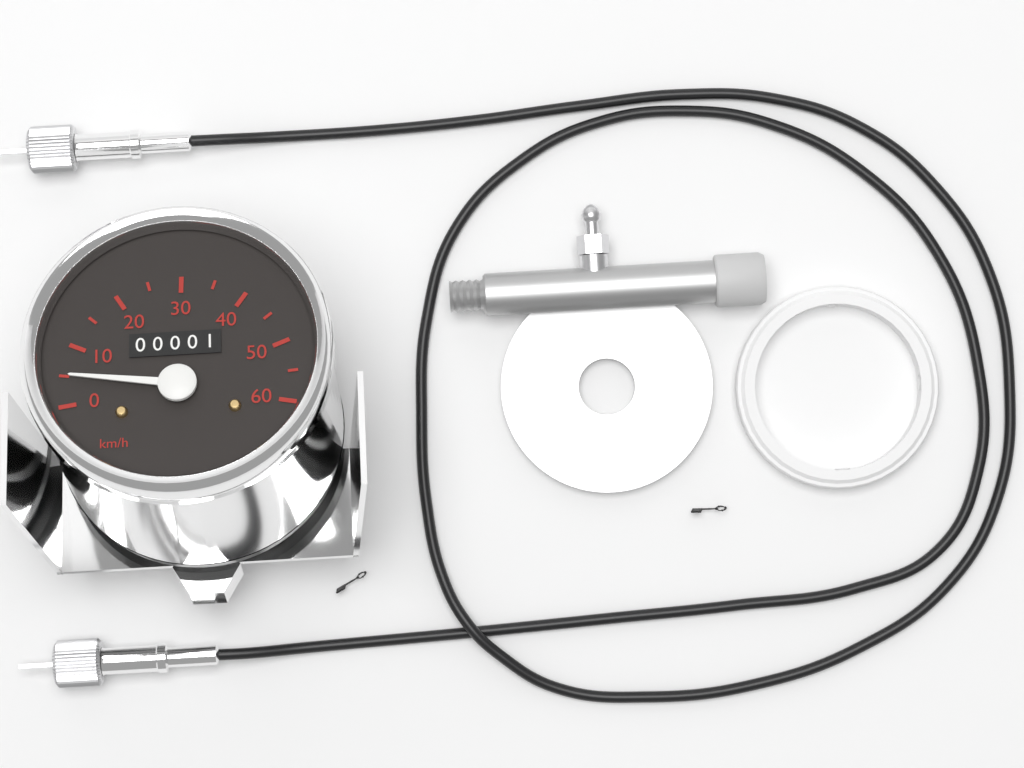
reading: 5 km/h
